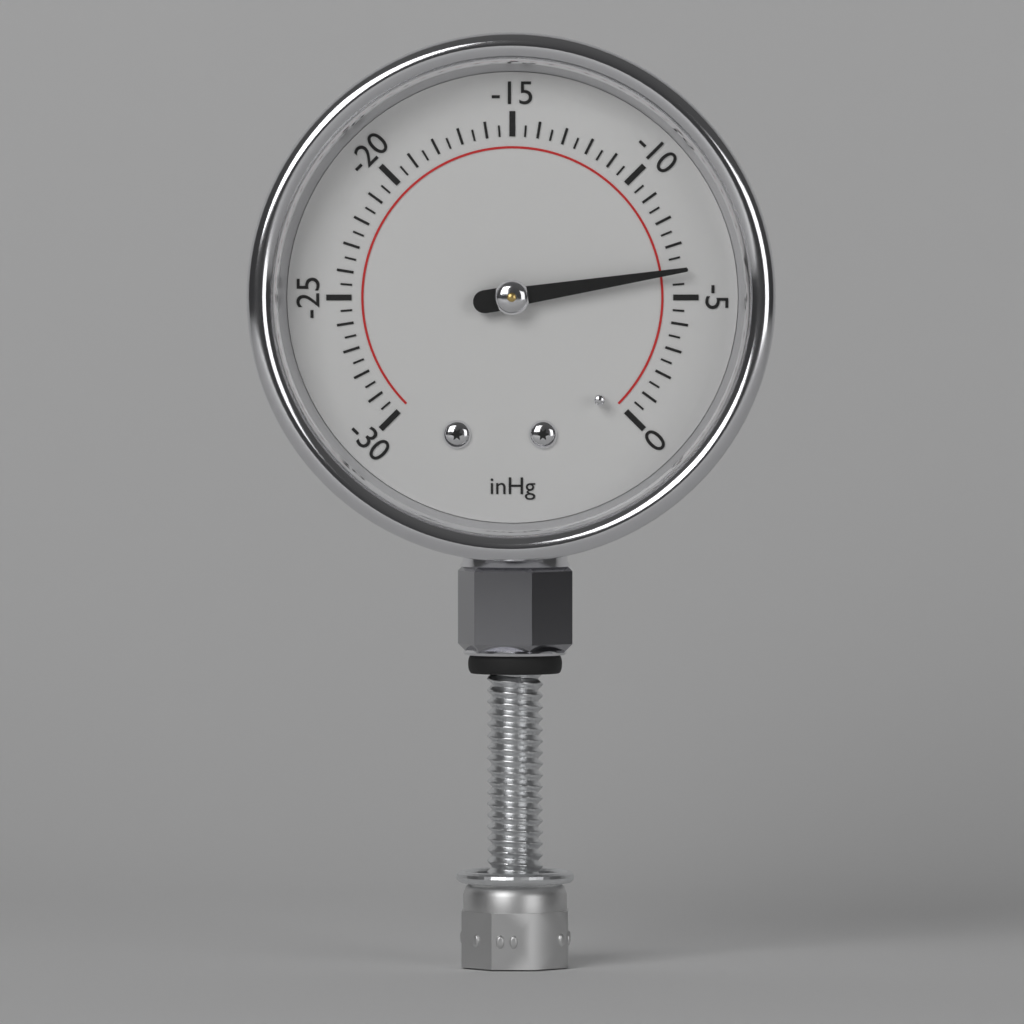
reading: -6.0 inHg
